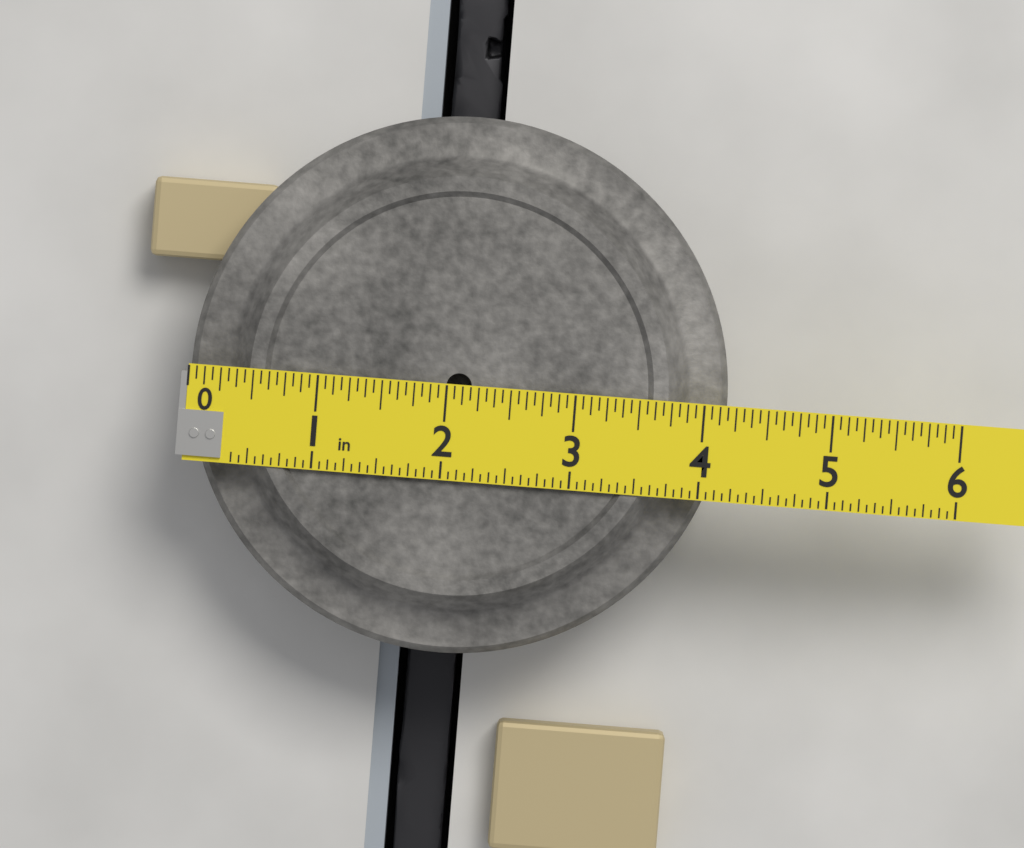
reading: 4.1875 in
